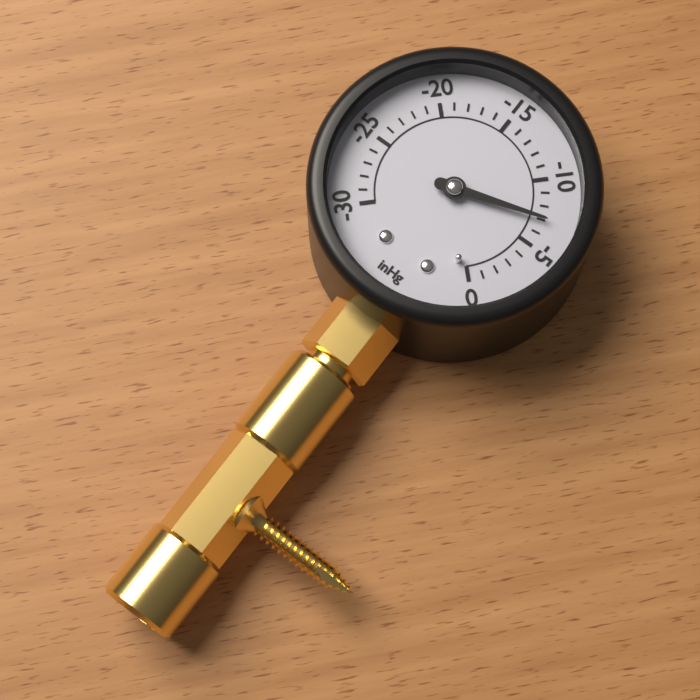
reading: -7 inHg
